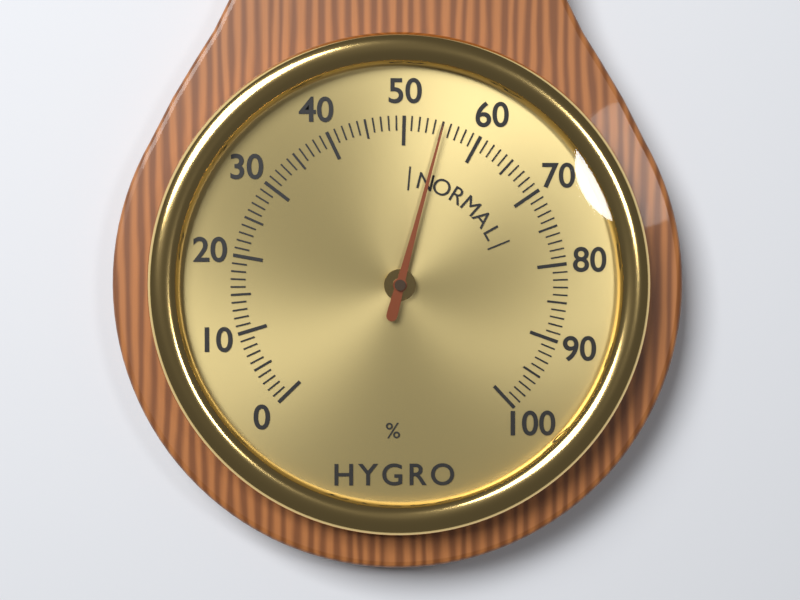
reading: 55 %
